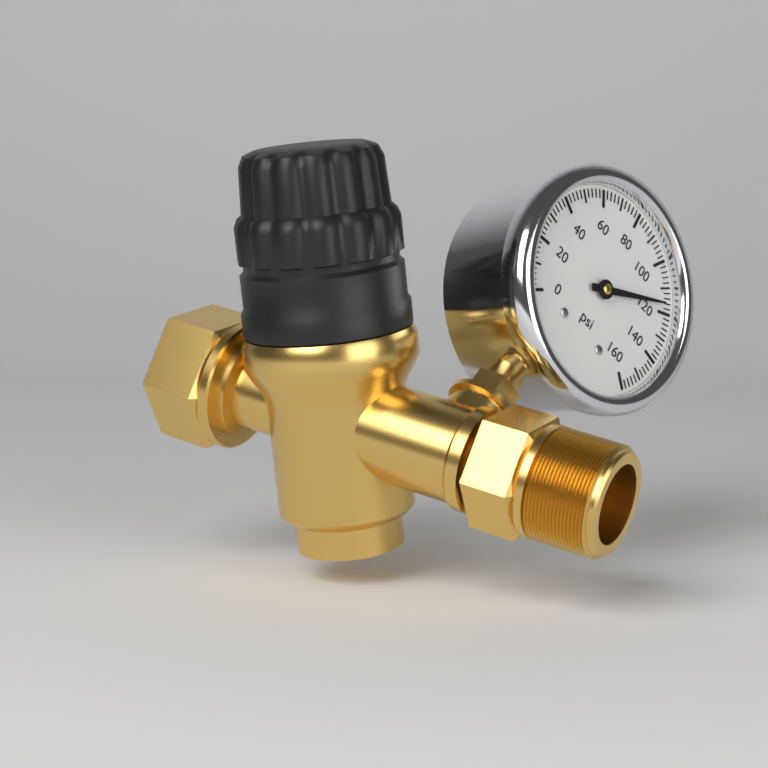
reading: 116 psi
